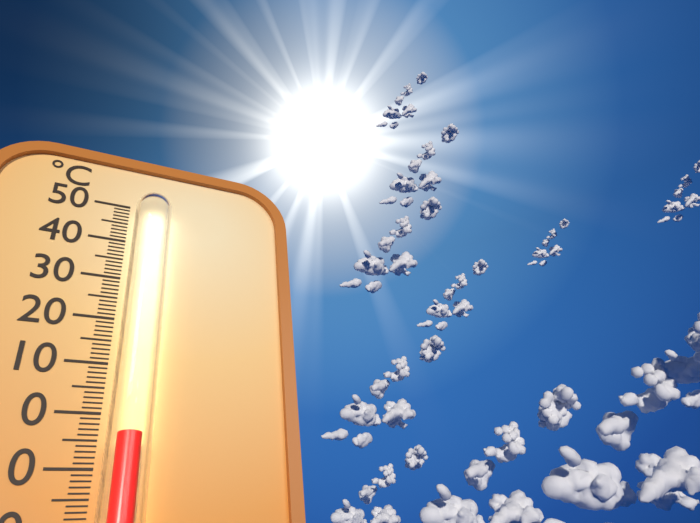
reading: -5 °C
